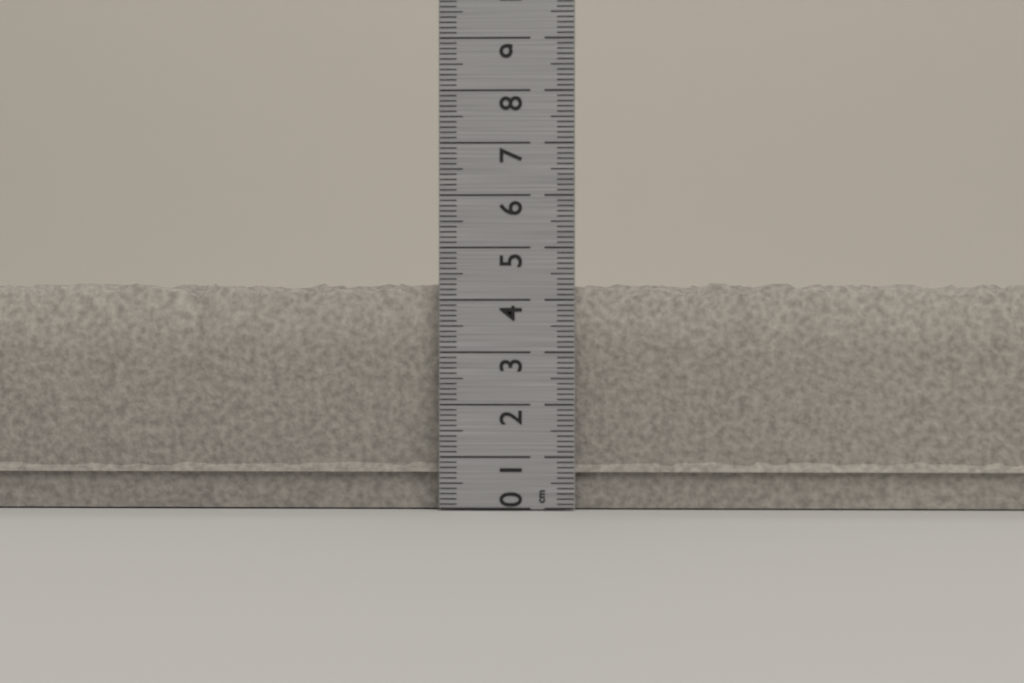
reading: 4.4 cm
